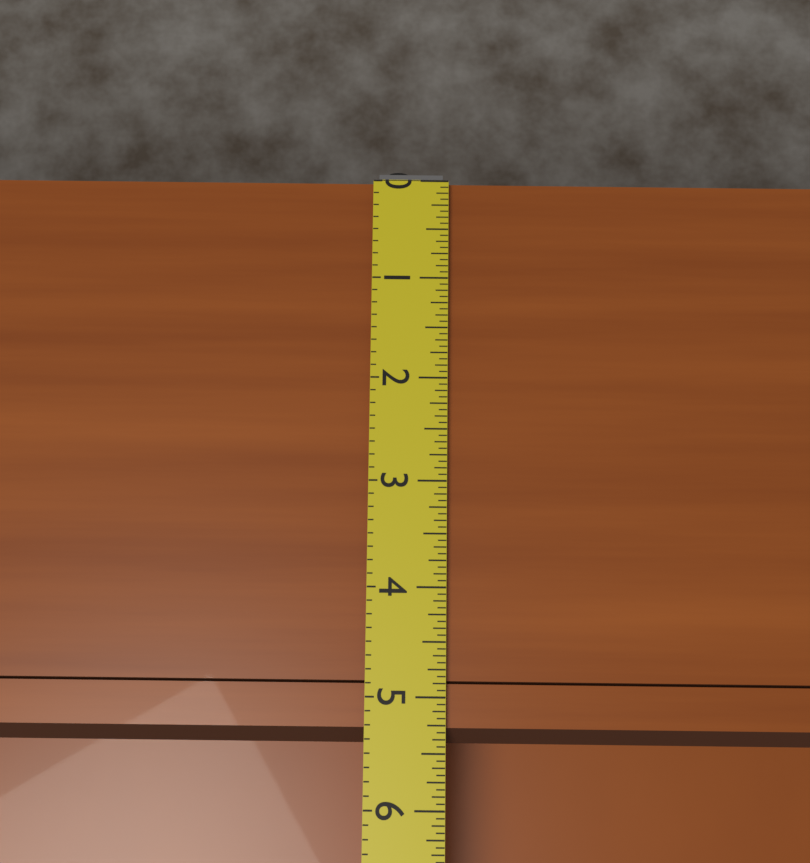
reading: 5.4375 (no unit)
